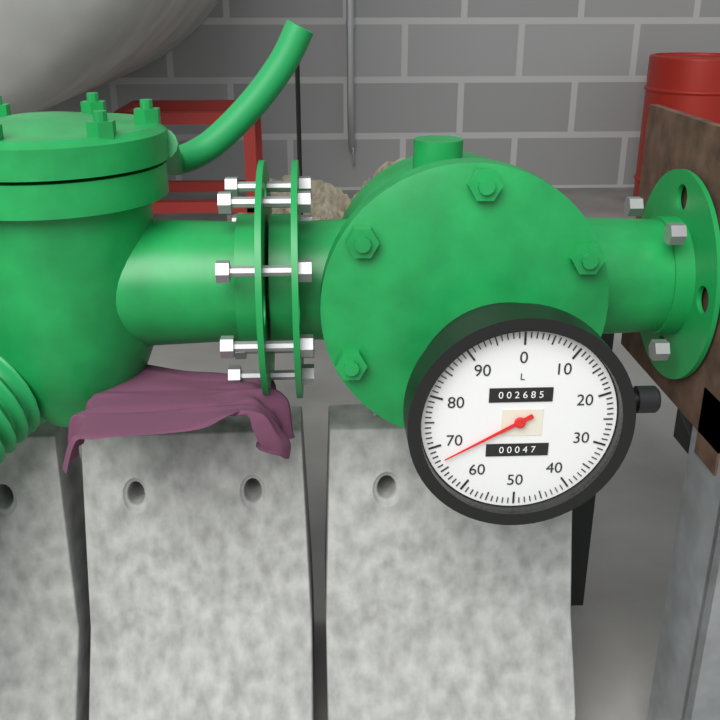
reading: 67 L
